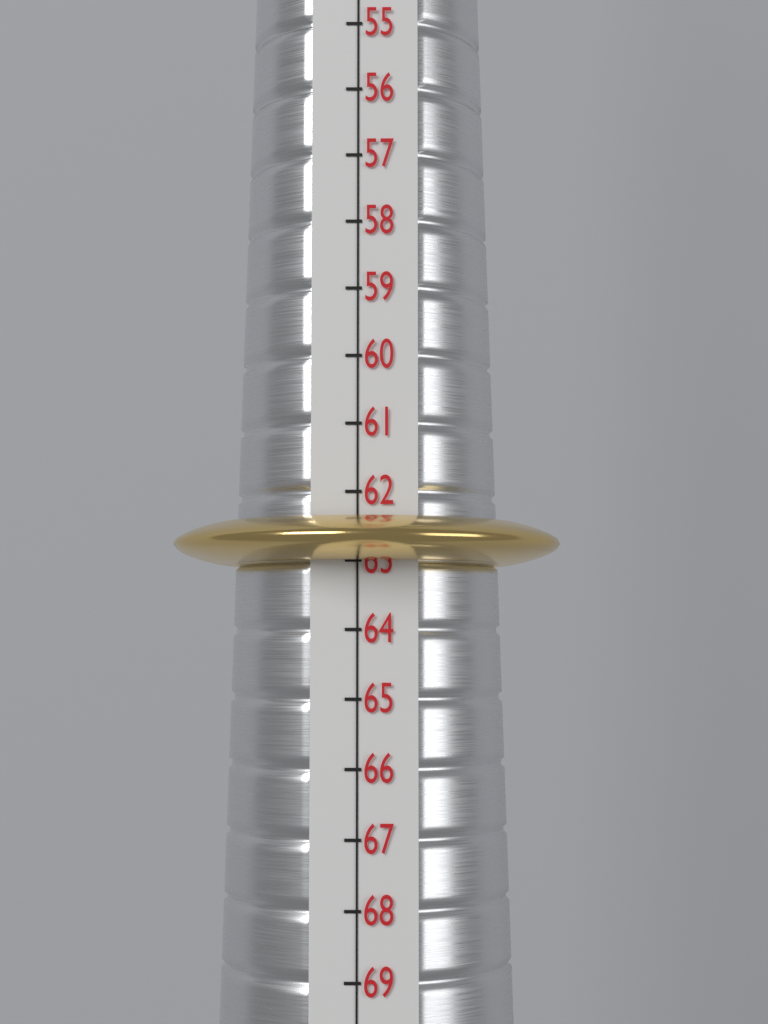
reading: 63 (no unit)
